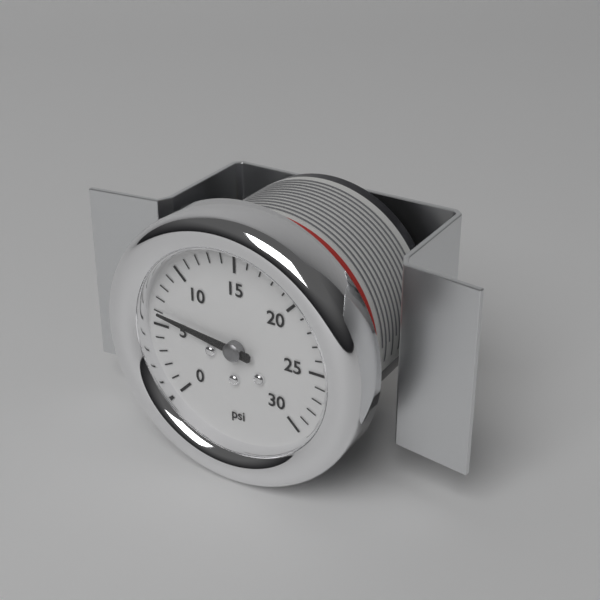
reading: 6 psi
